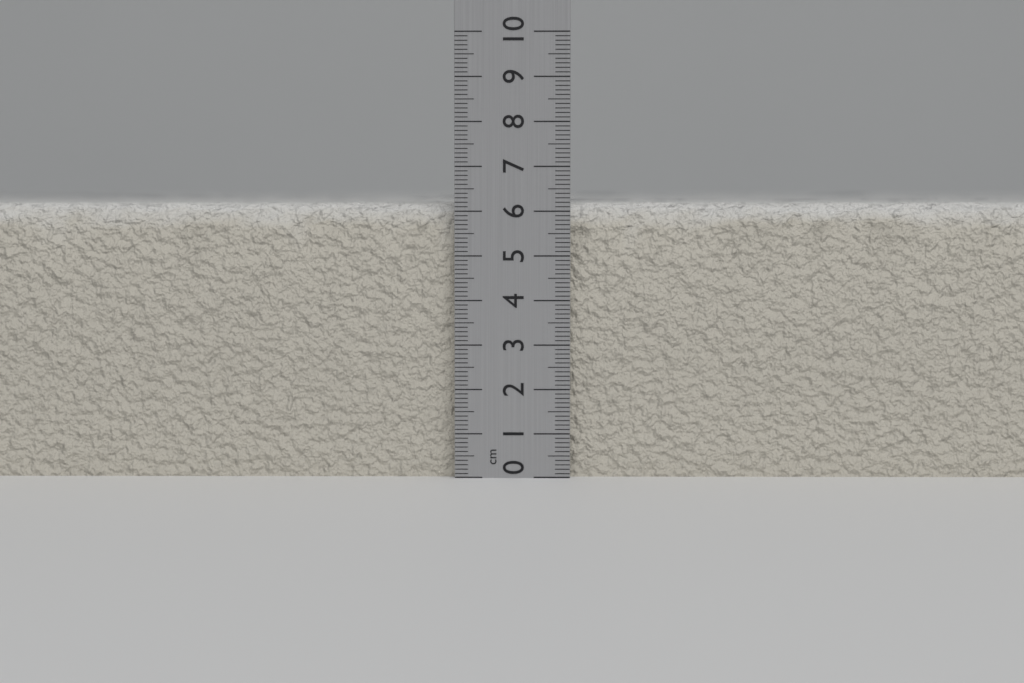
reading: 6.2 cm
